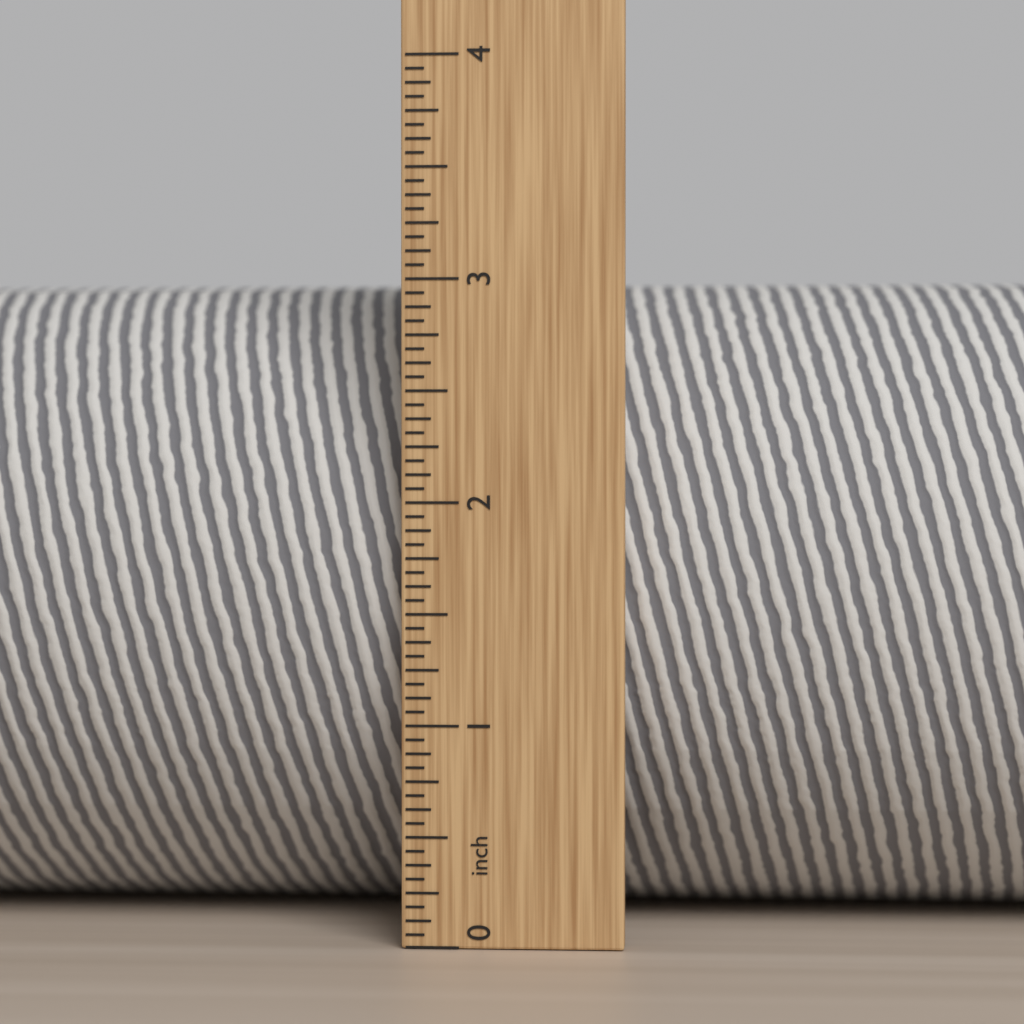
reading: 3.0625 in
